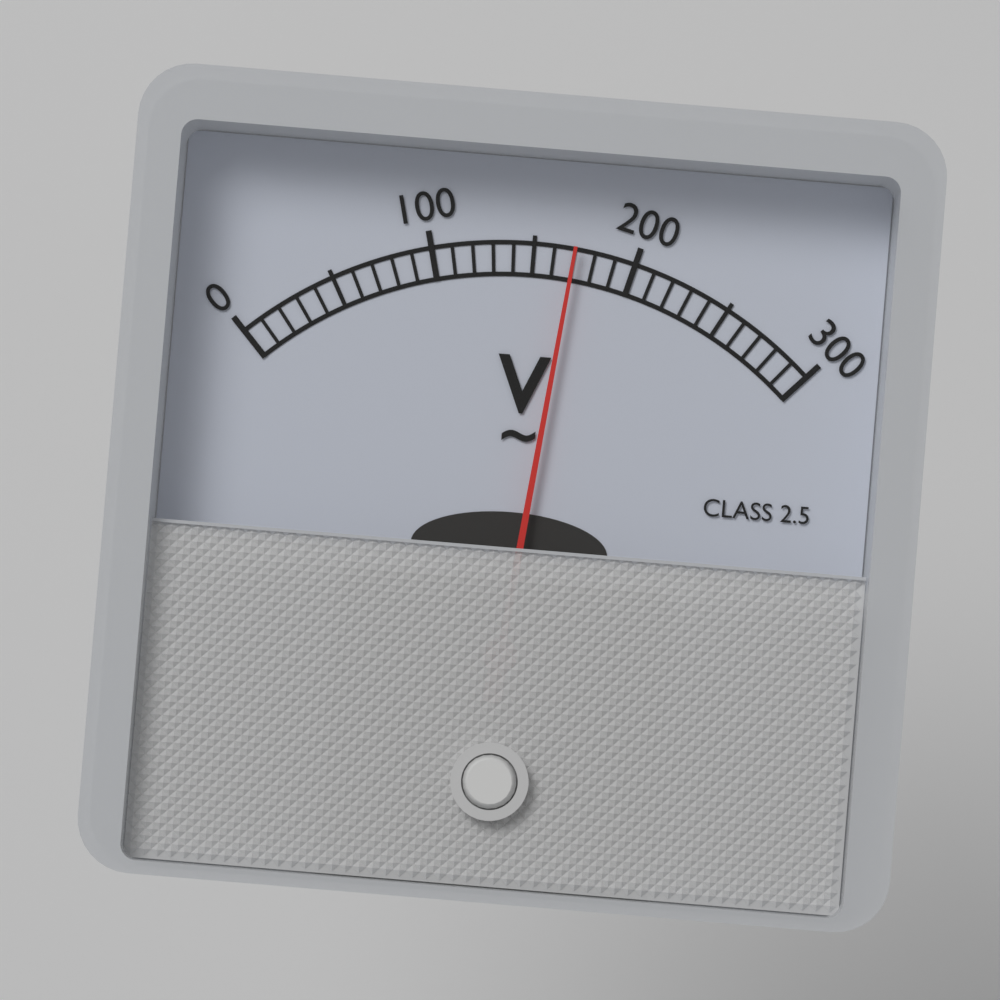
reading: 170 V
